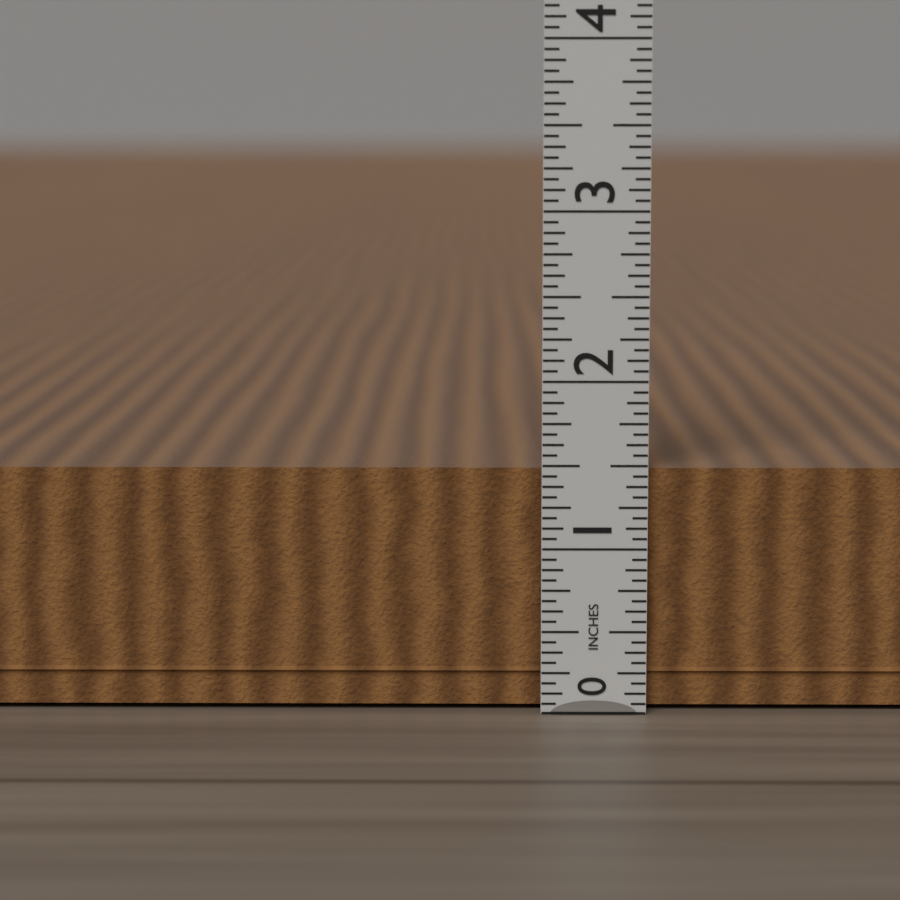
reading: 1.5000 in
